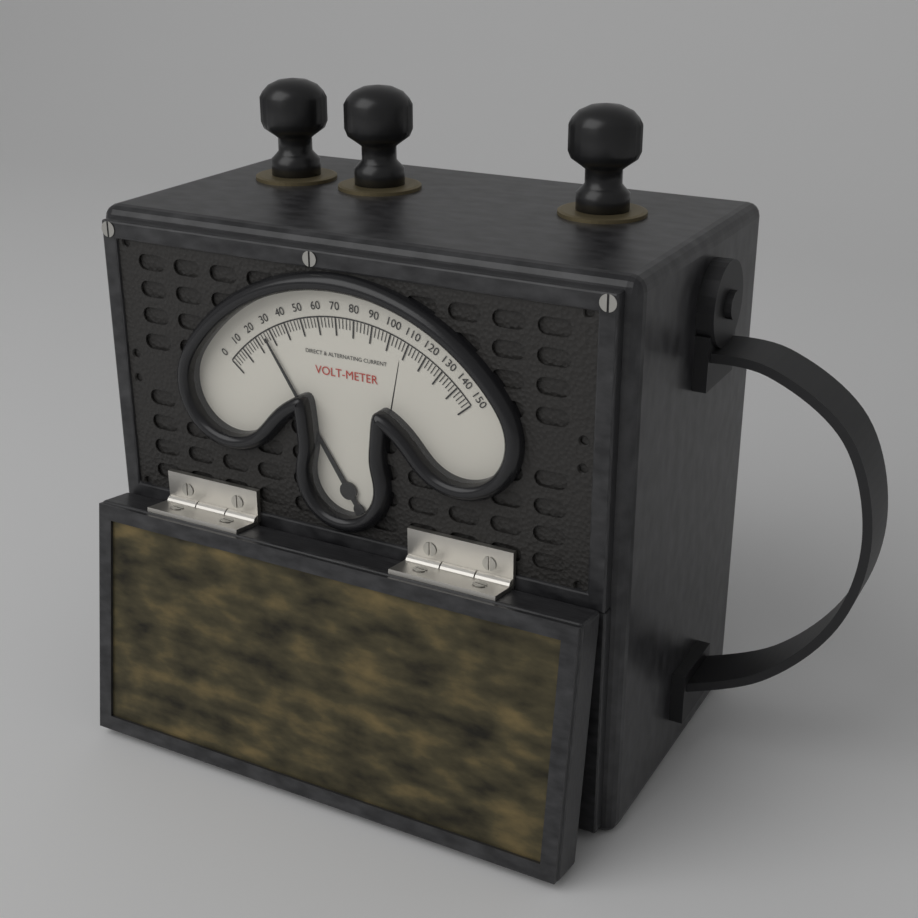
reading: 26 V
